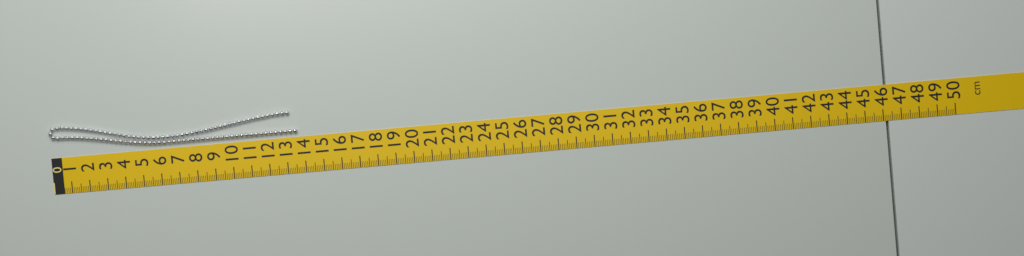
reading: 13.7 cm
